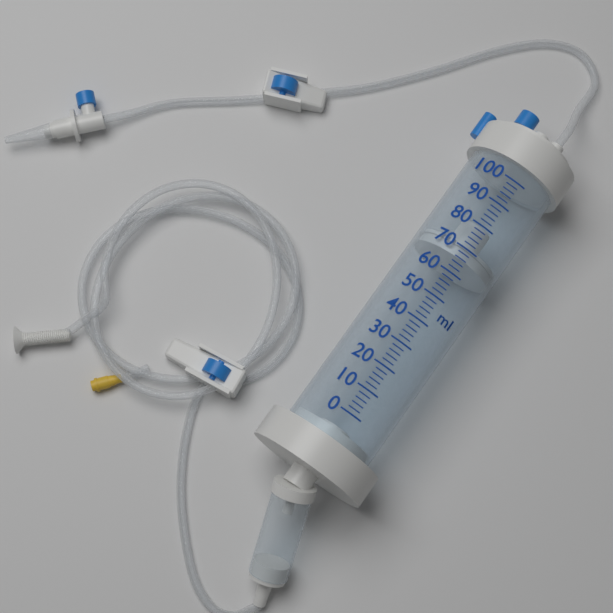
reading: 66 ml
